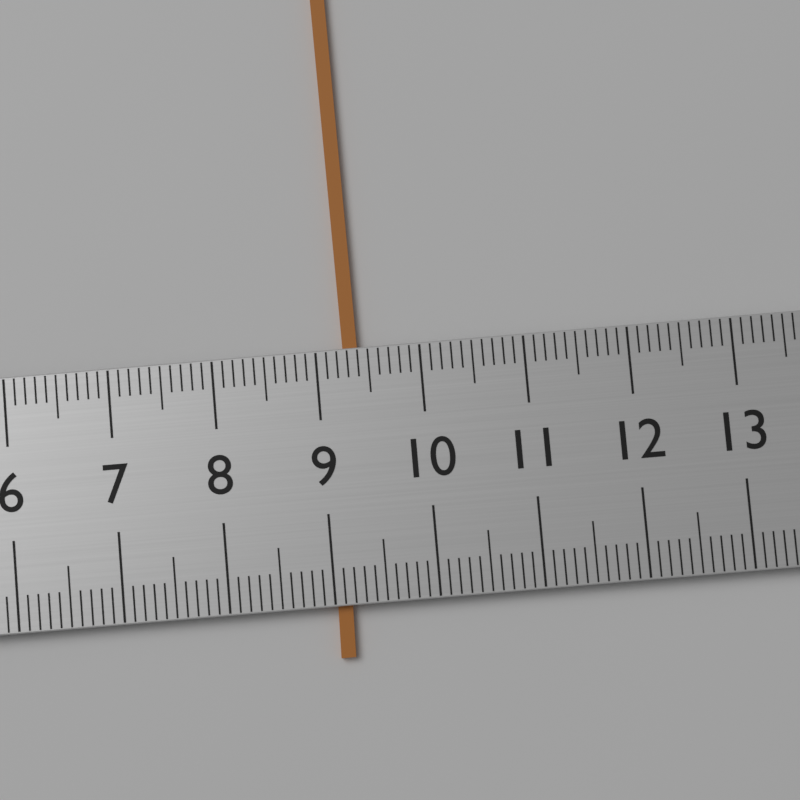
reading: 9.4 (no unit)
